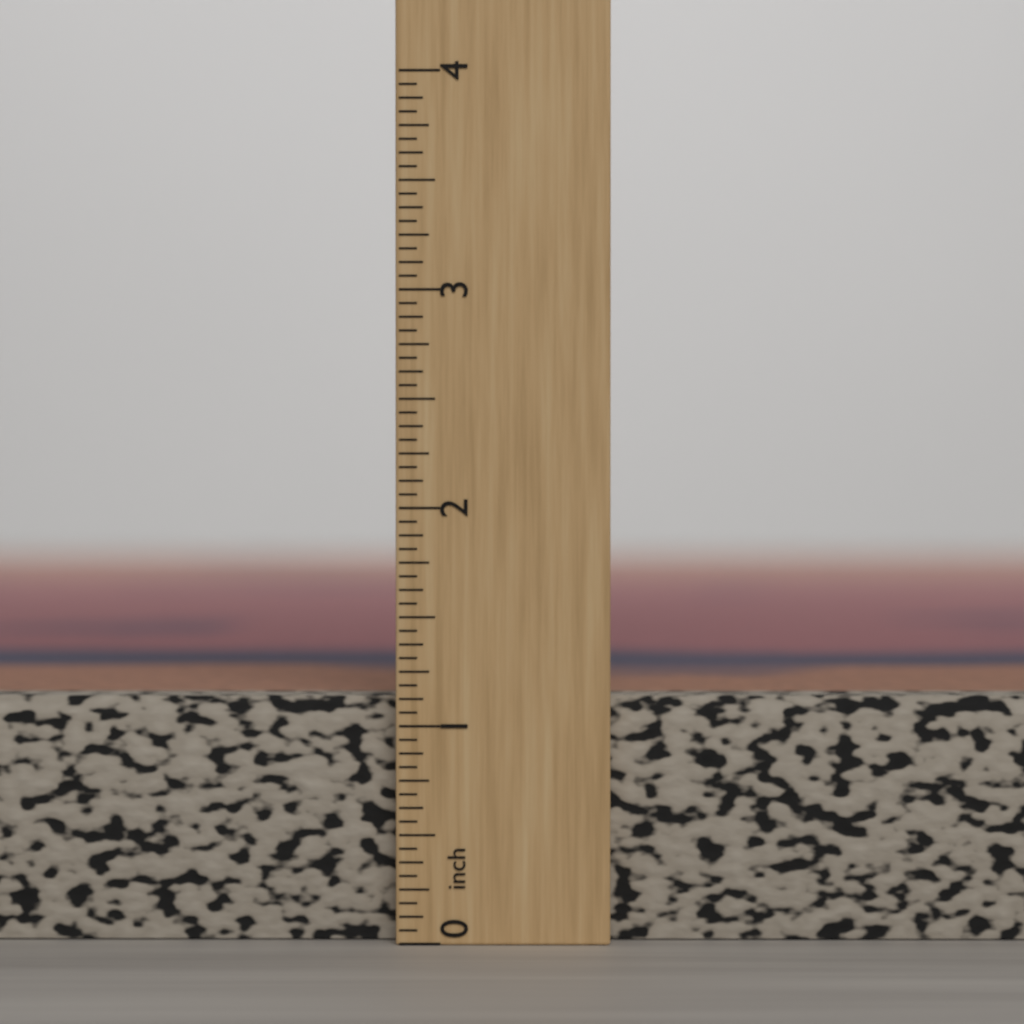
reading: 1.1250 inch
